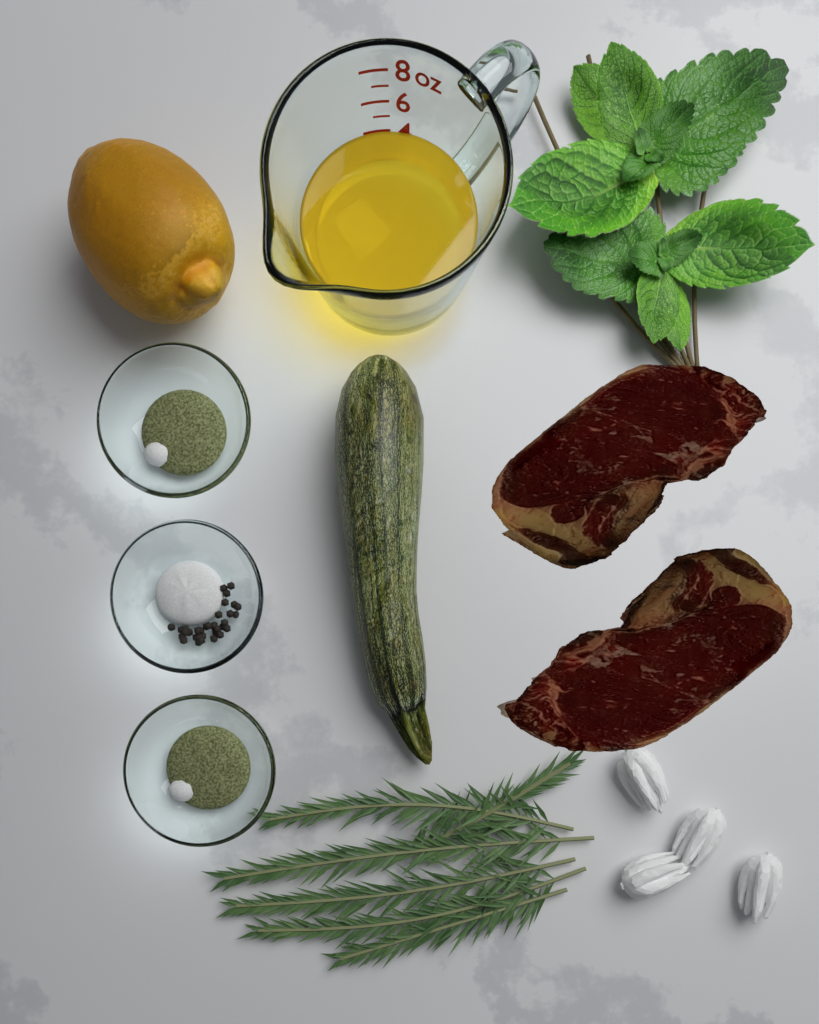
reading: 4 oz
